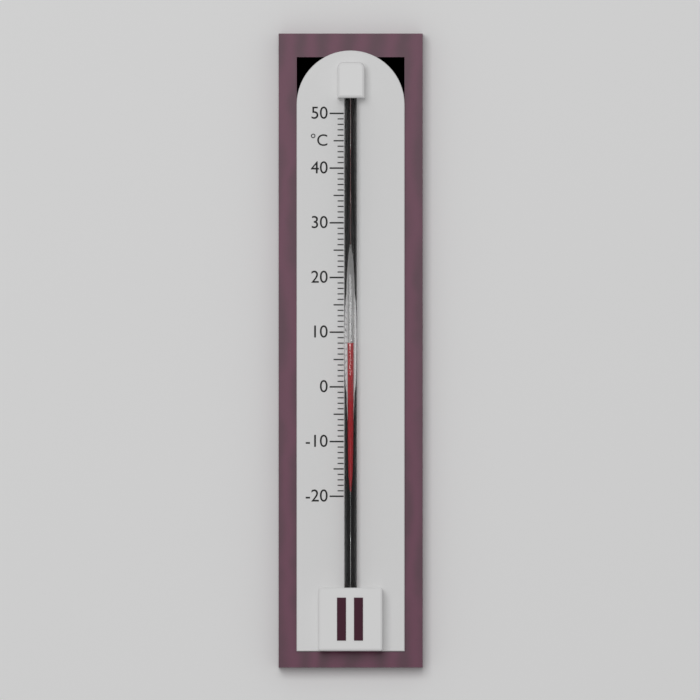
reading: 8 °C
